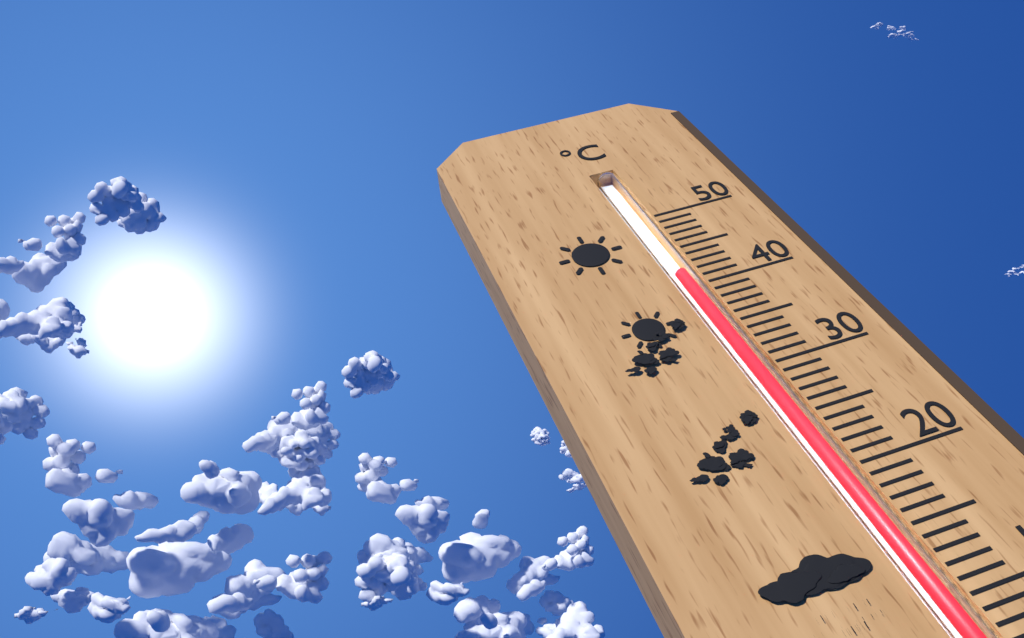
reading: 42 °C
